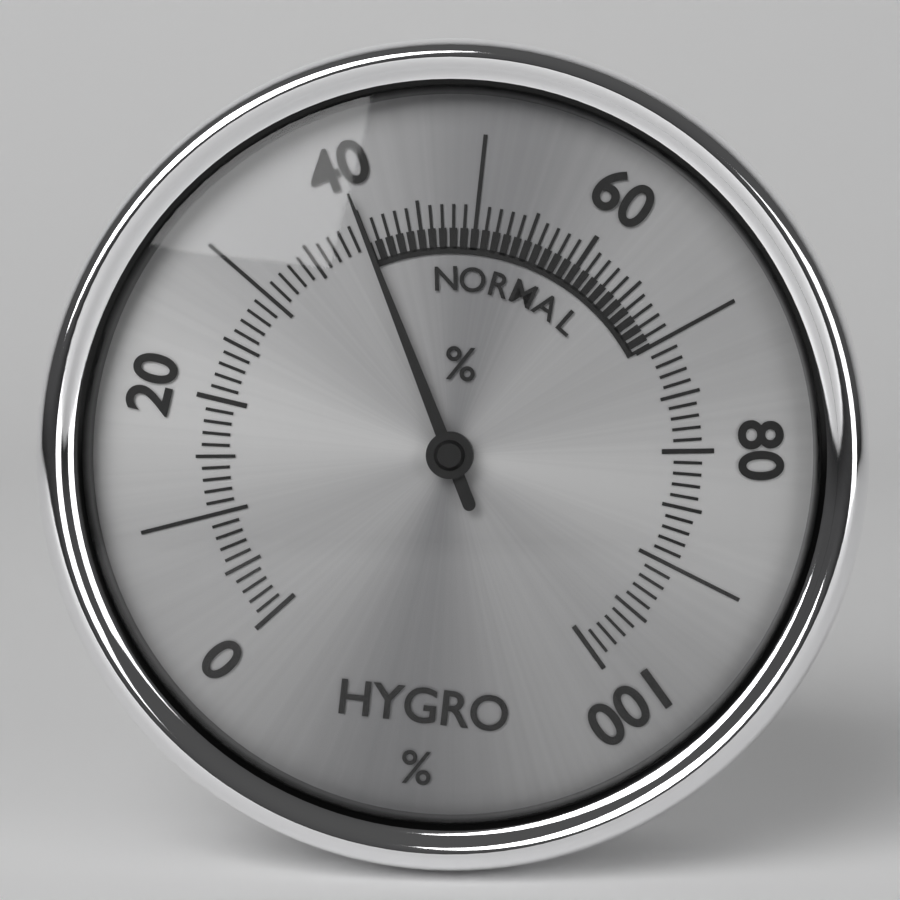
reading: 40 %
